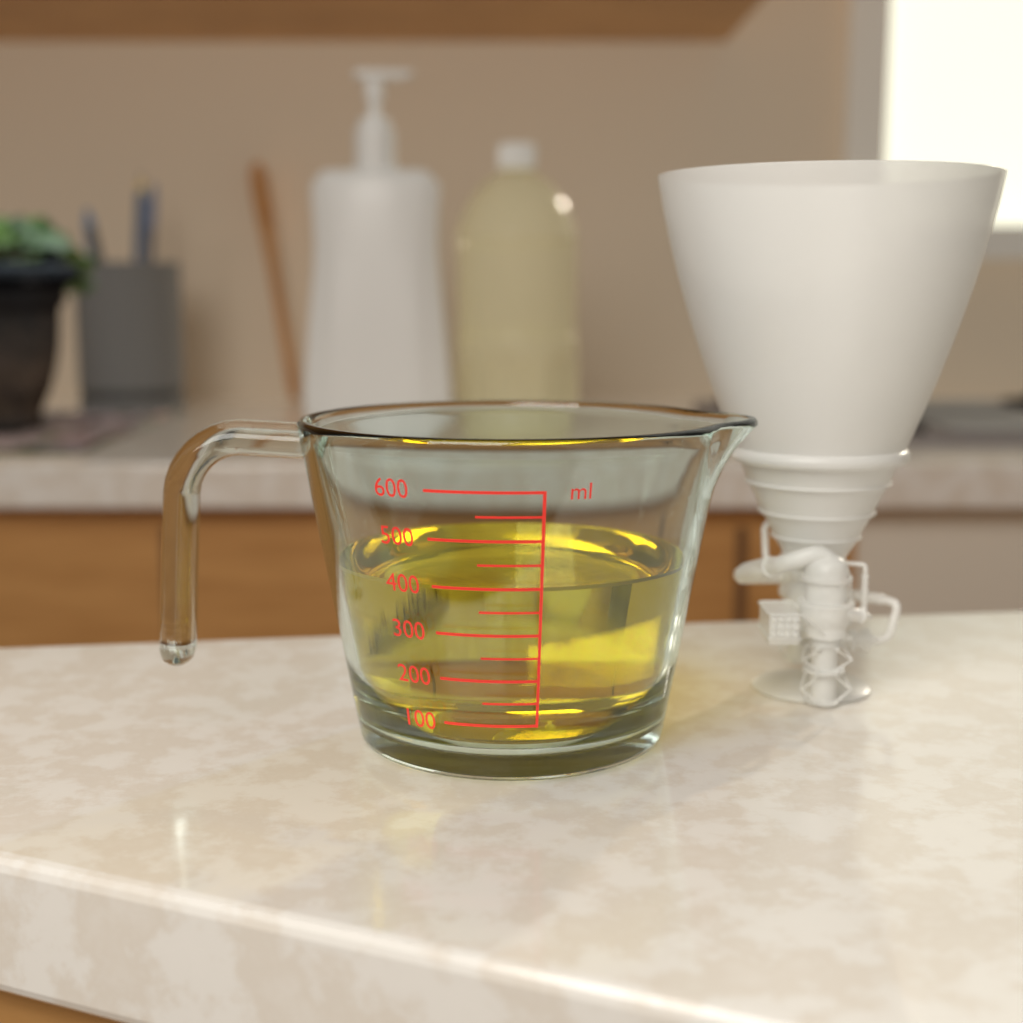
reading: 400 ml
